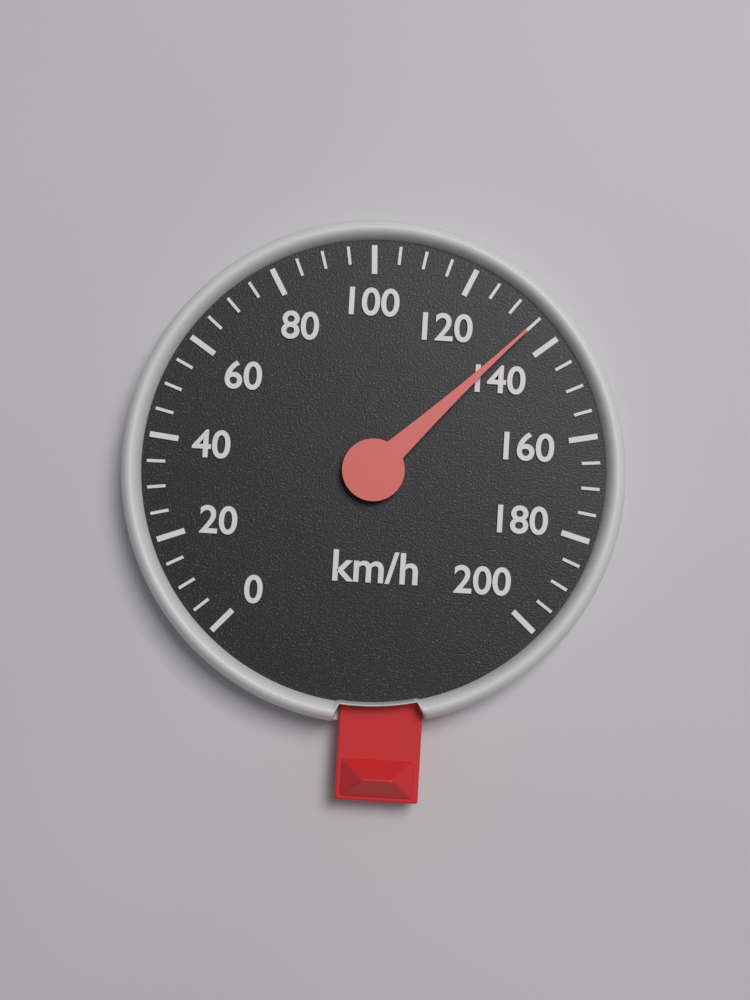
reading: 135 km/h
